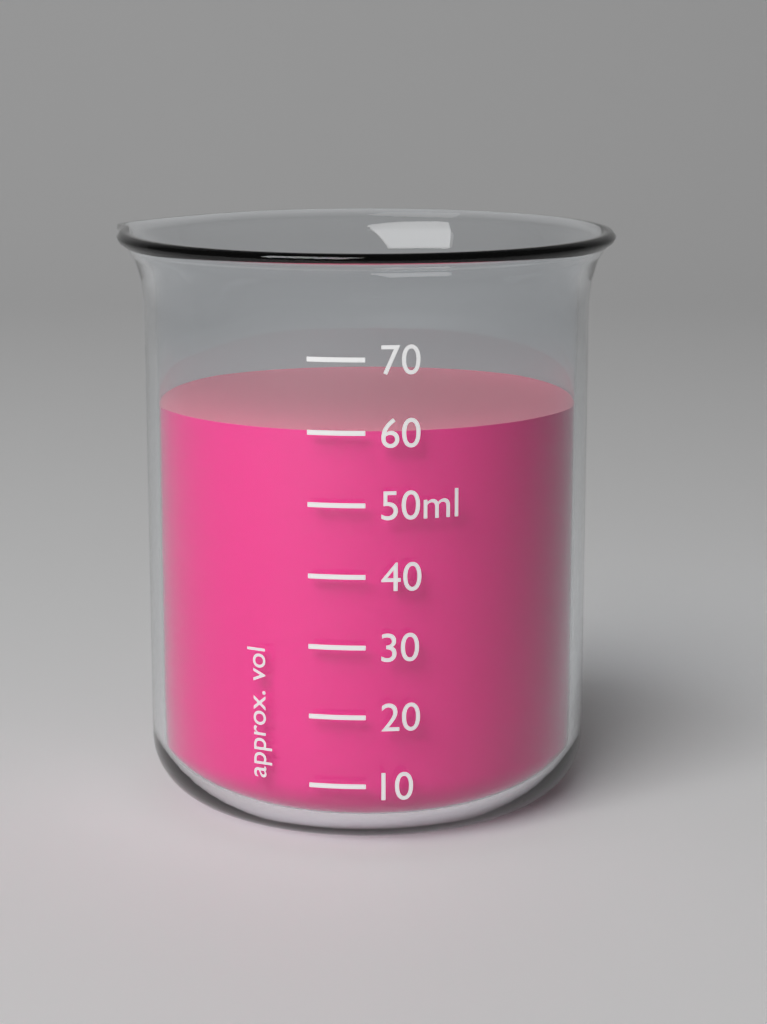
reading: 60 ml
